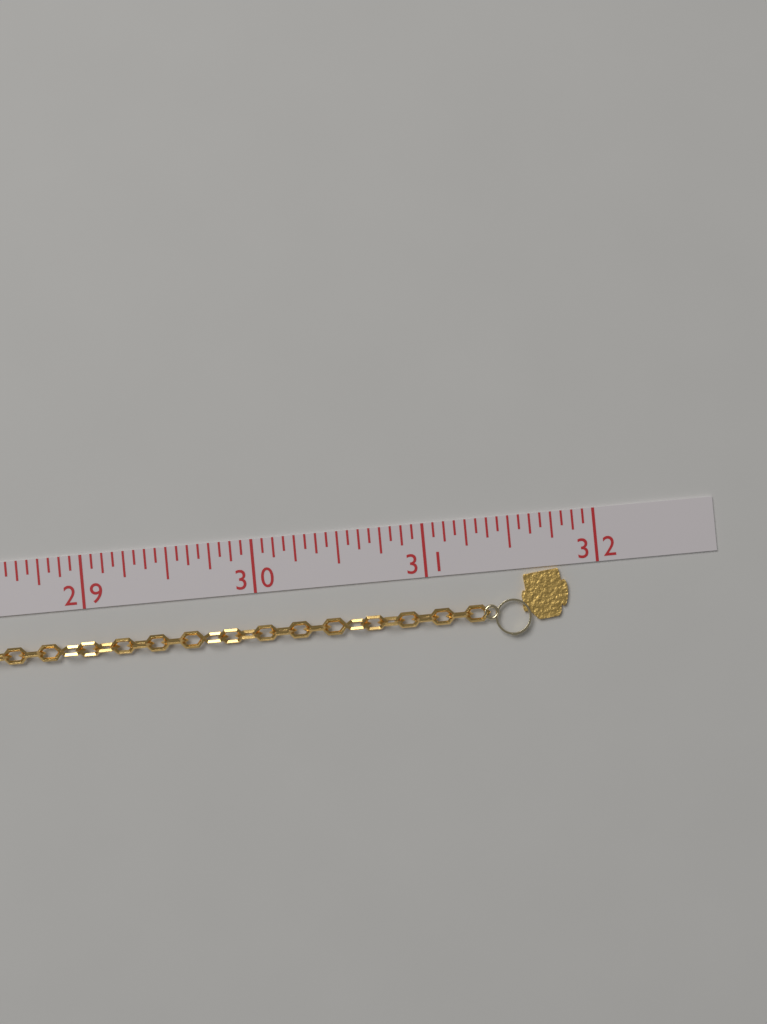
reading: 31.8125 (no unit)
